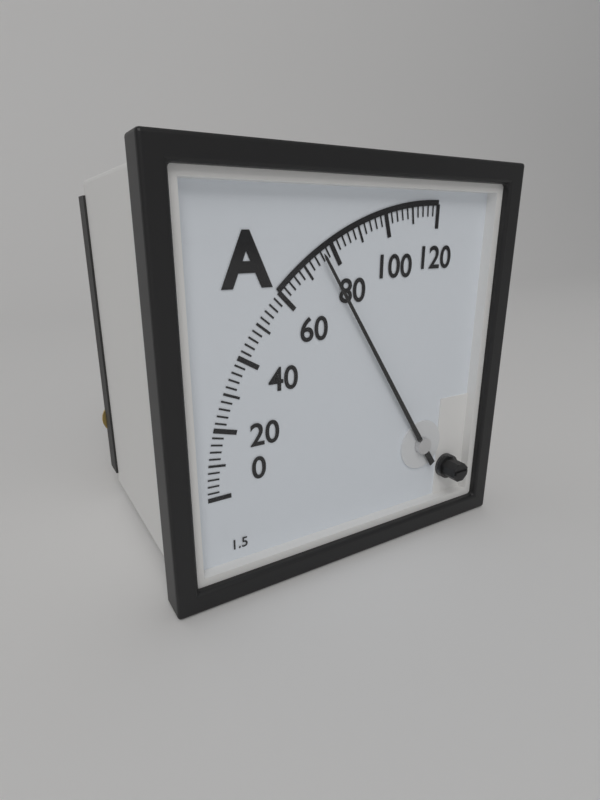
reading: 76 A
